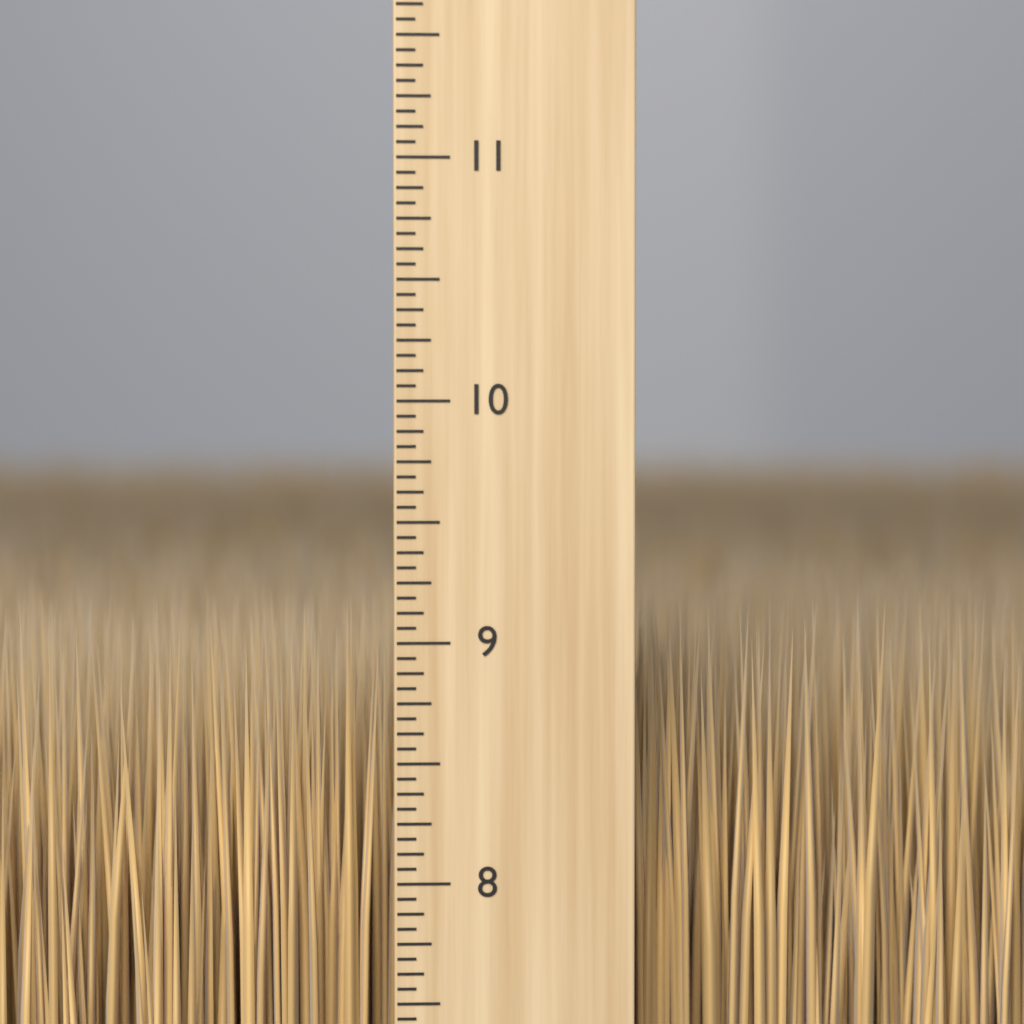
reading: 9.1875 inch
